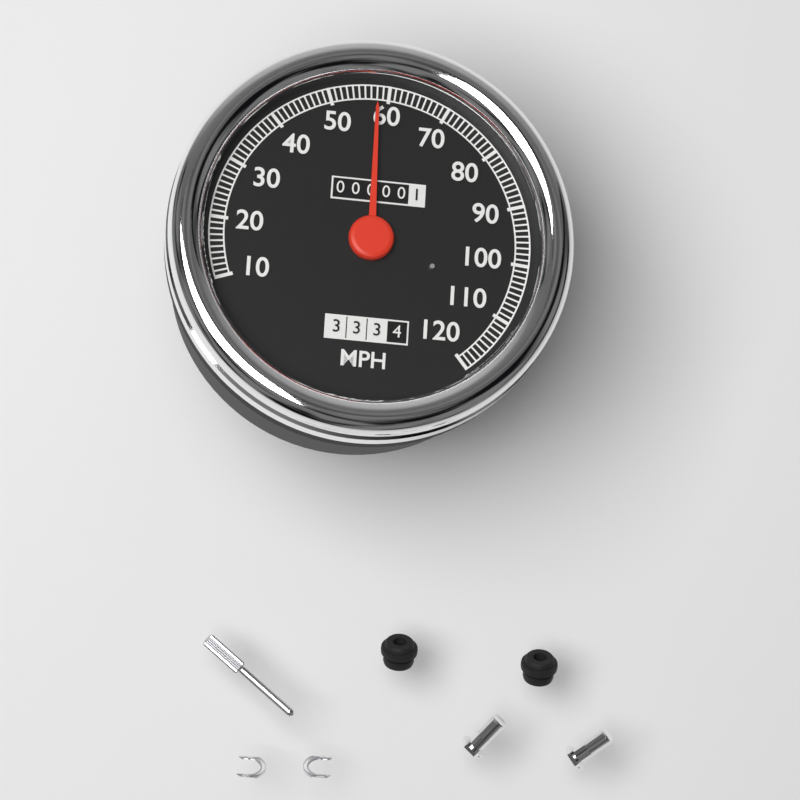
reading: 58 MPH
